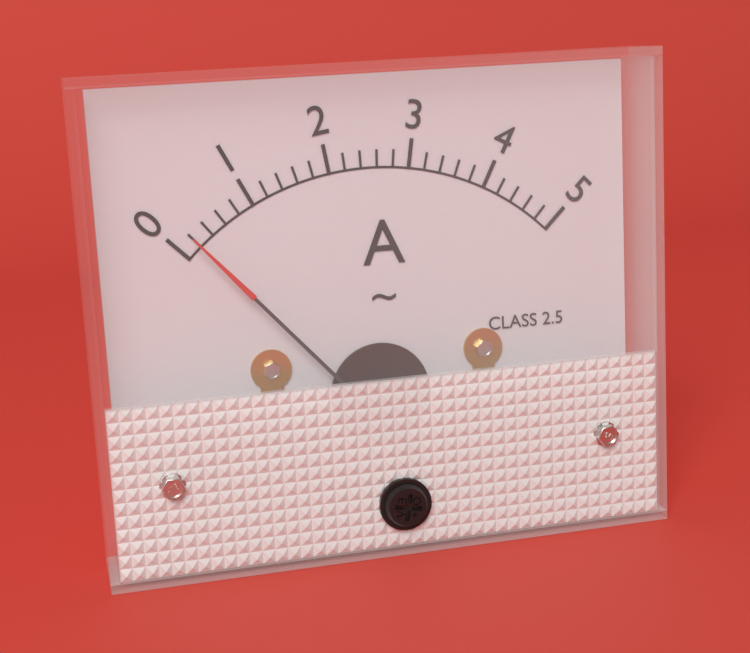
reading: 0.2 A
